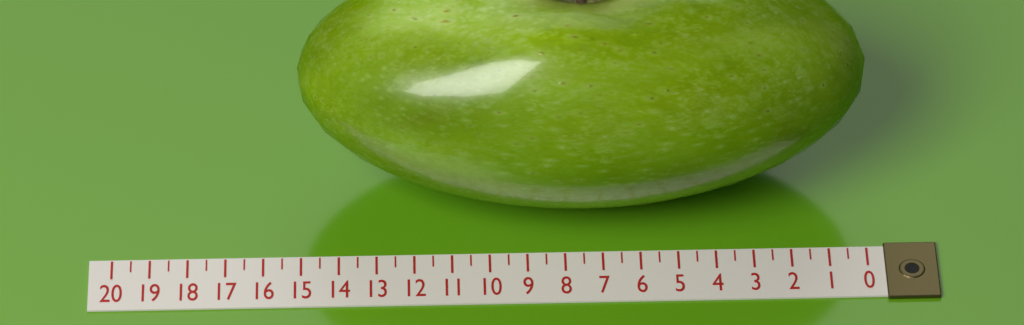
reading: 15.0 (no unit)
